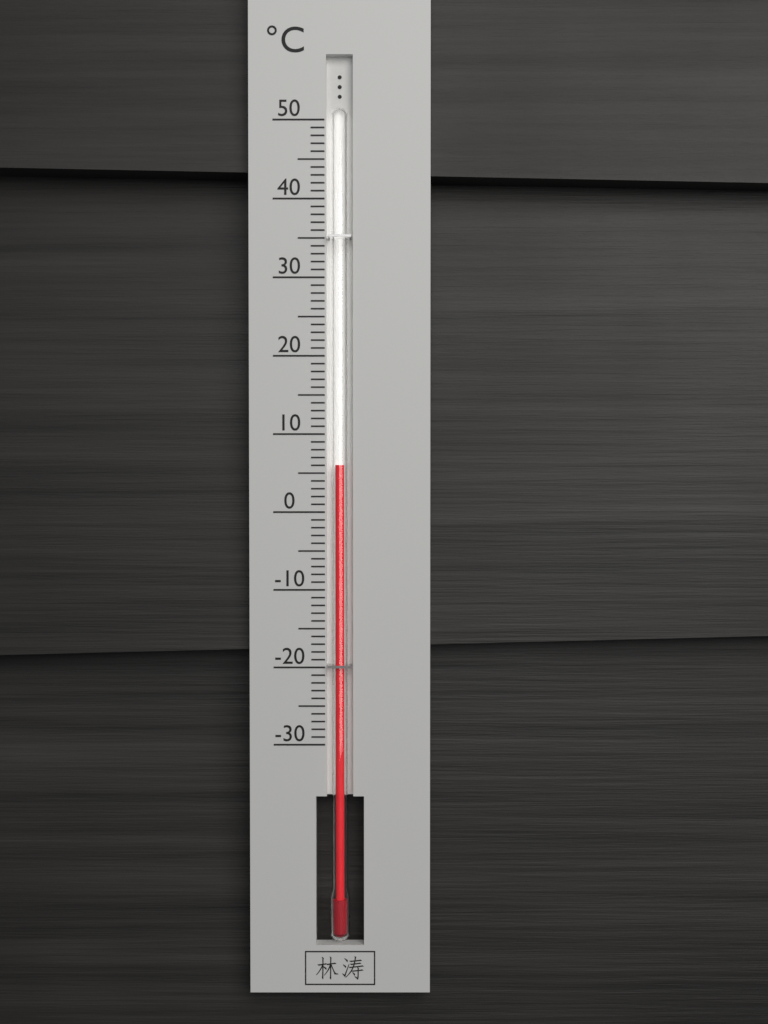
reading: 6 °C
